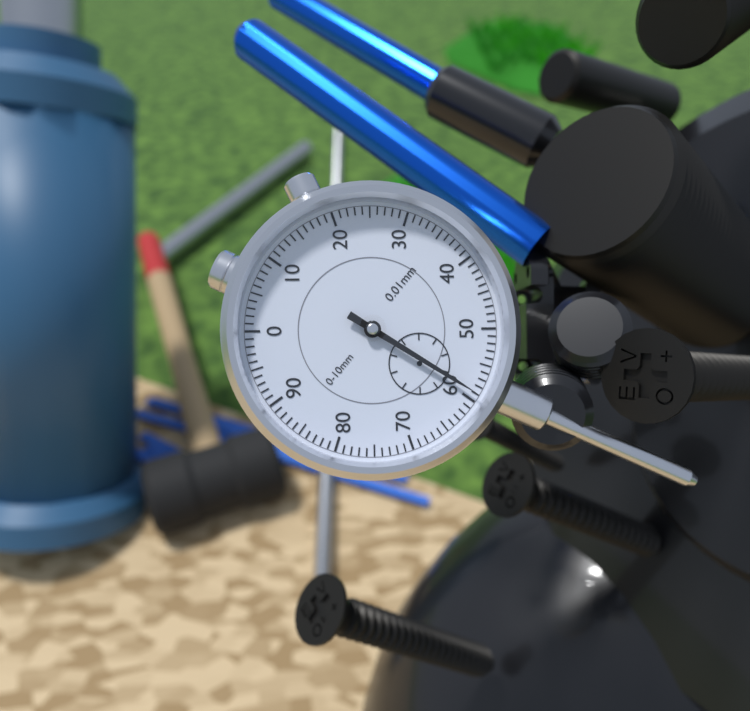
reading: 0.59 mm
